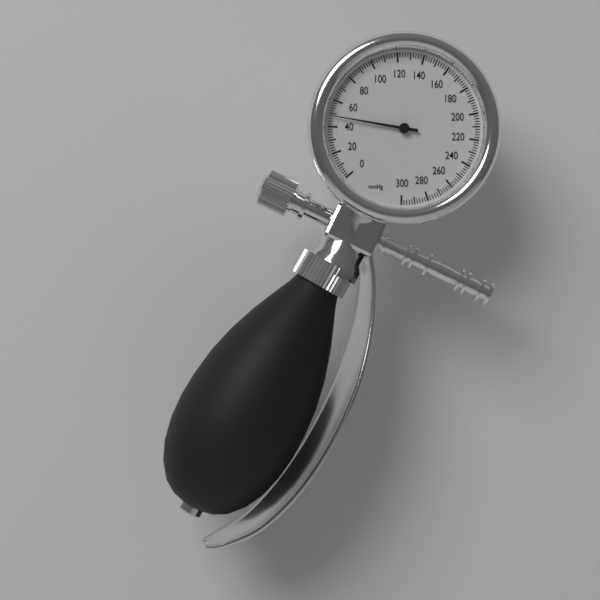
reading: 48 mmHg
